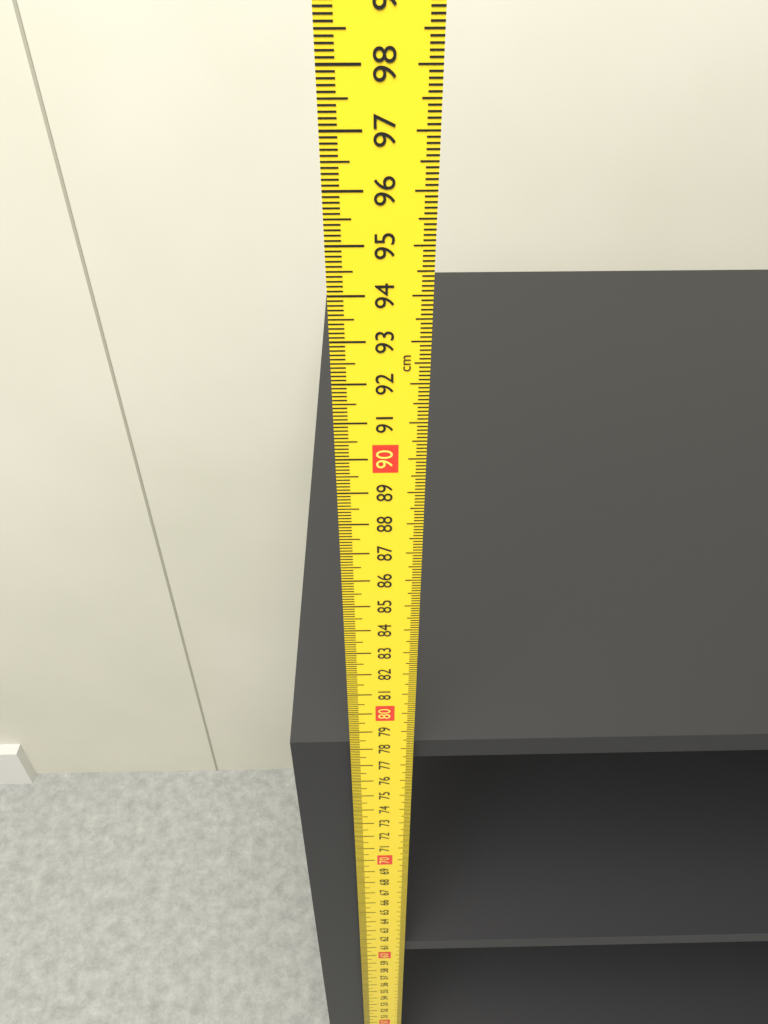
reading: 77.8 cm
